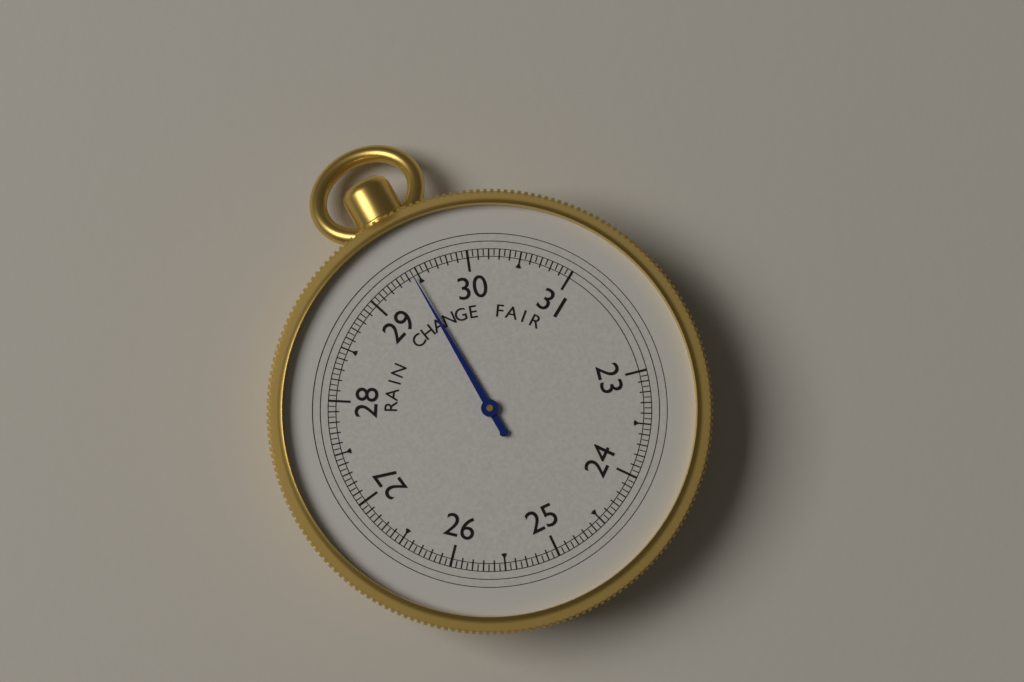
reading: 29.45 (no unit)
